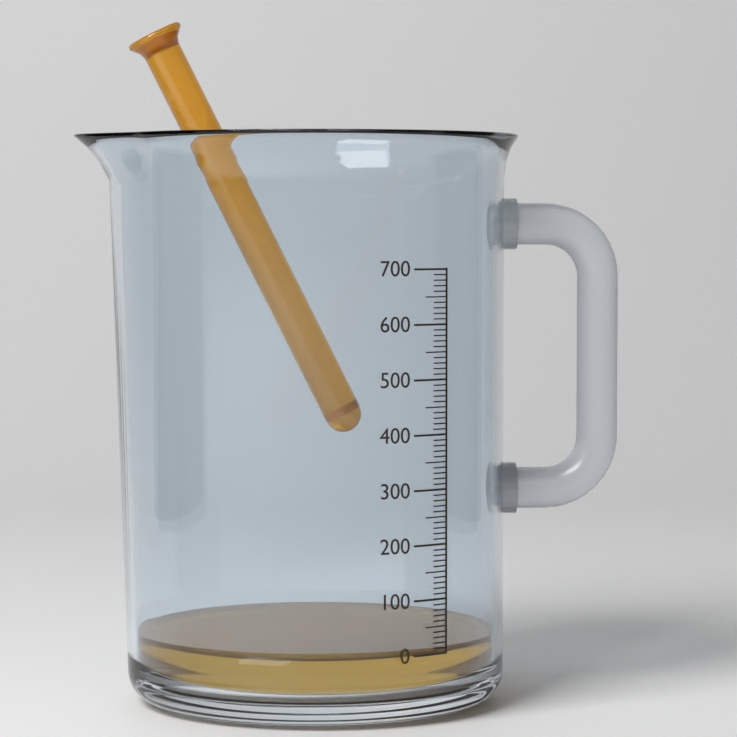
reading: 10 (no unit)
